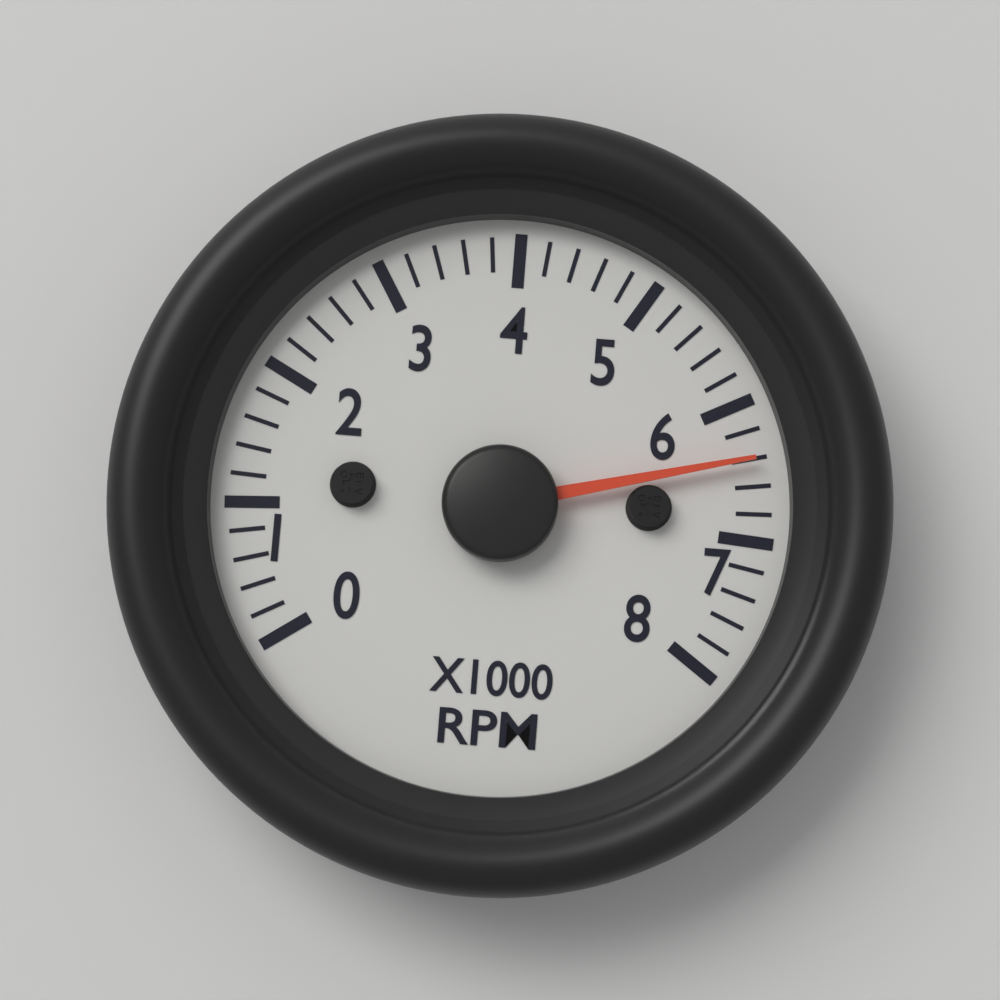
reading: 6400 RPM
